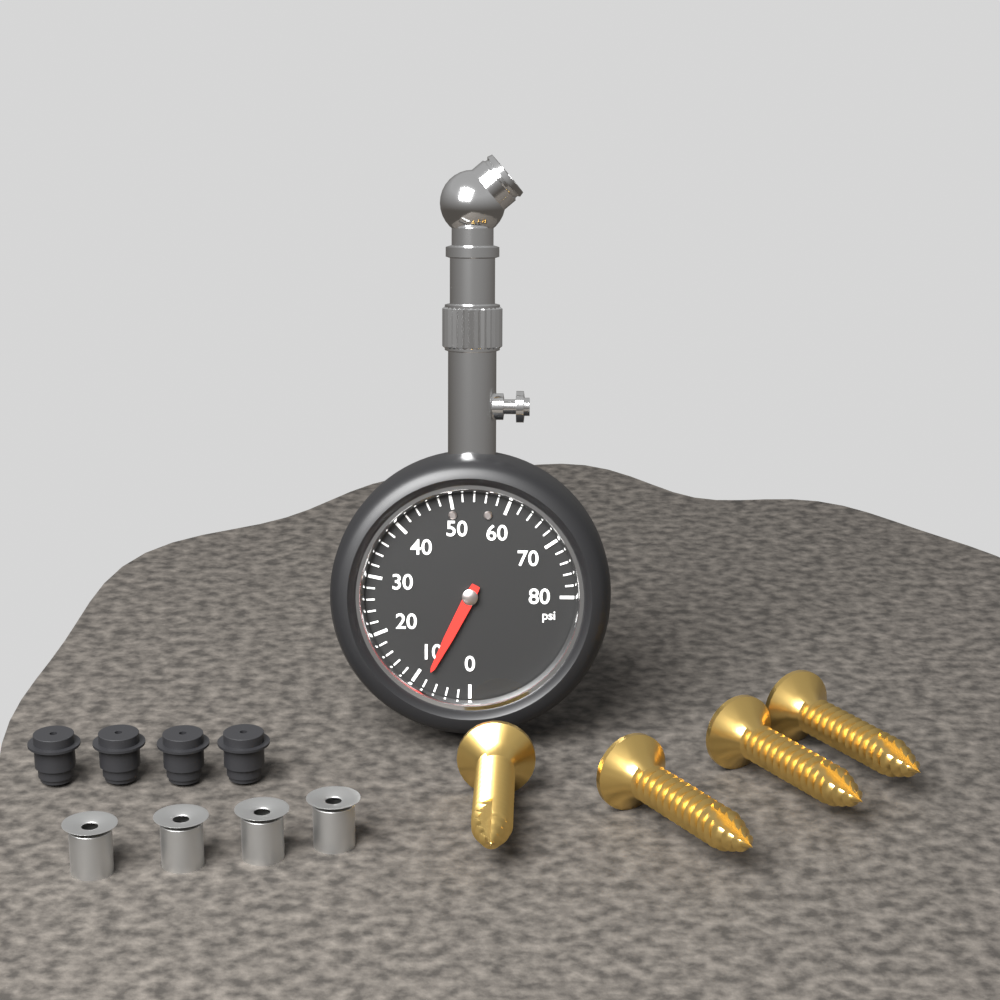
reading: 8 psi
